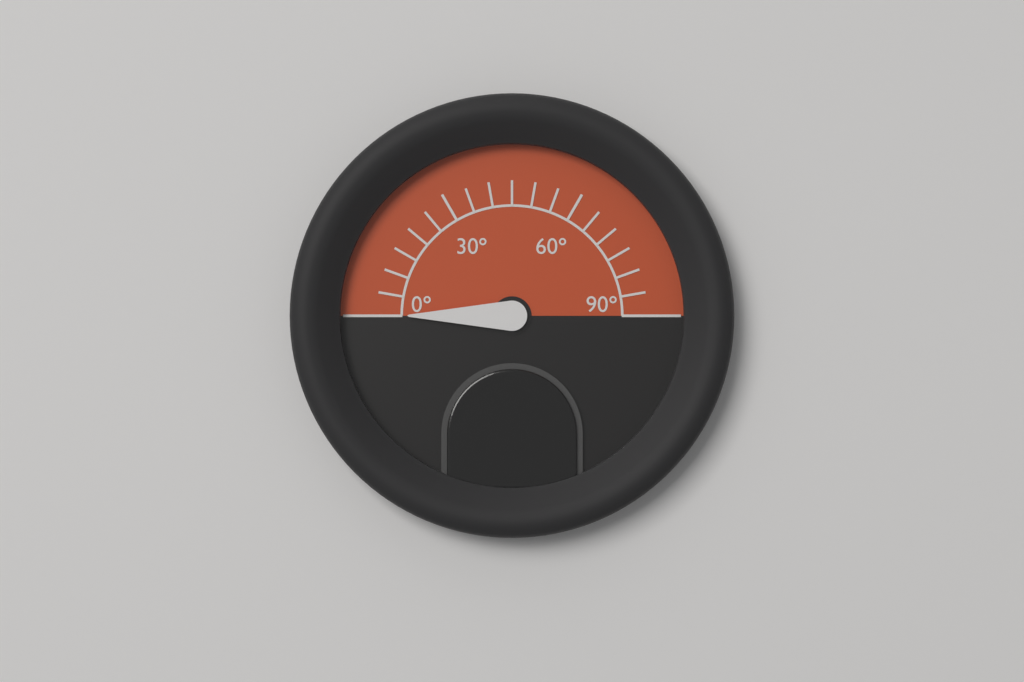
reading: 0 °
